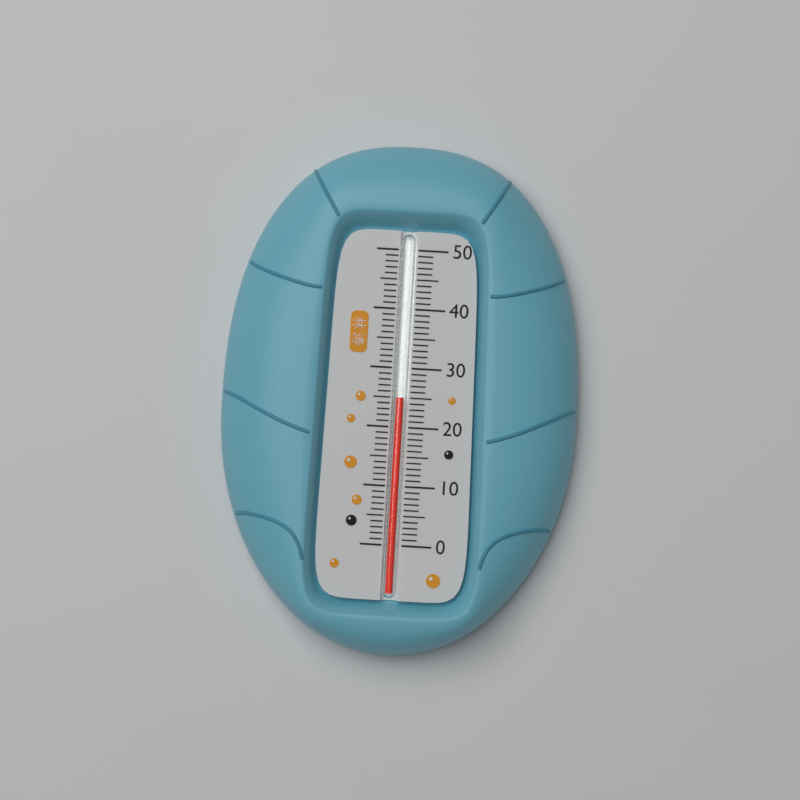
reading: 25 (no unit)
